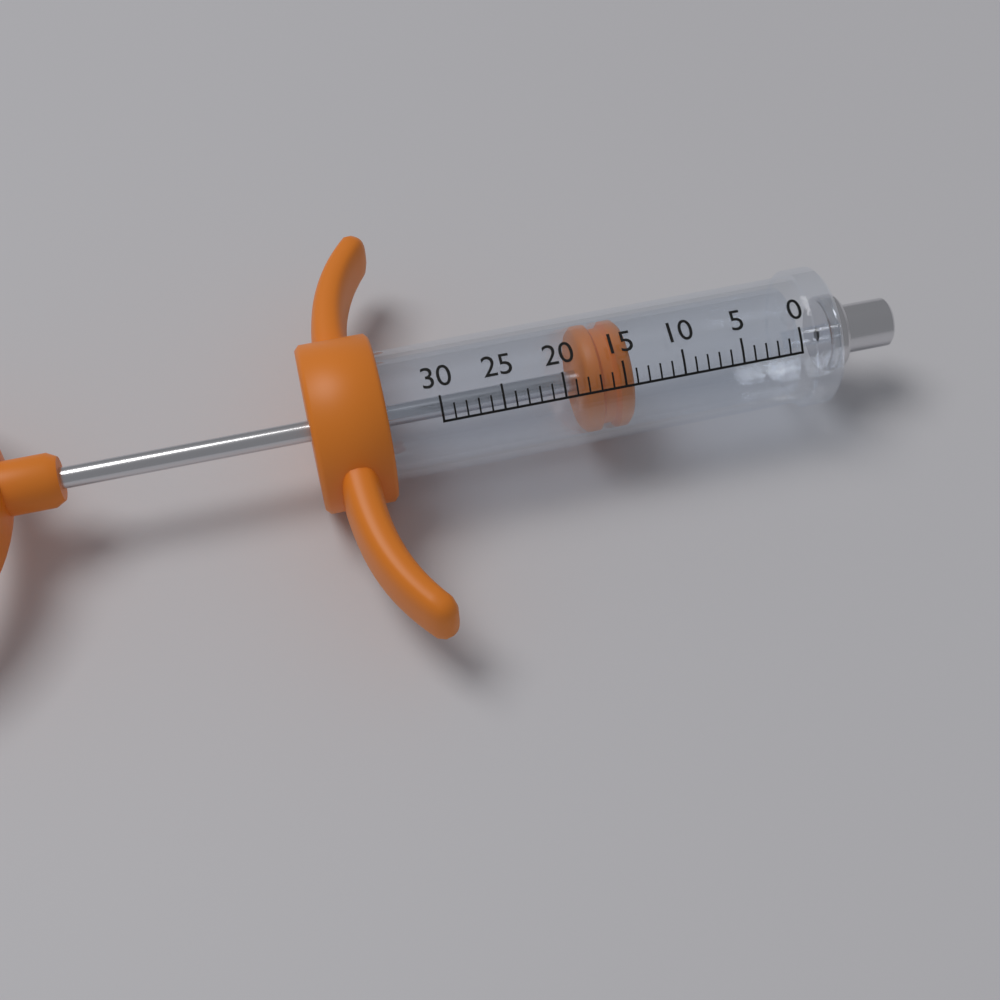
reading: 14 (no unit)
